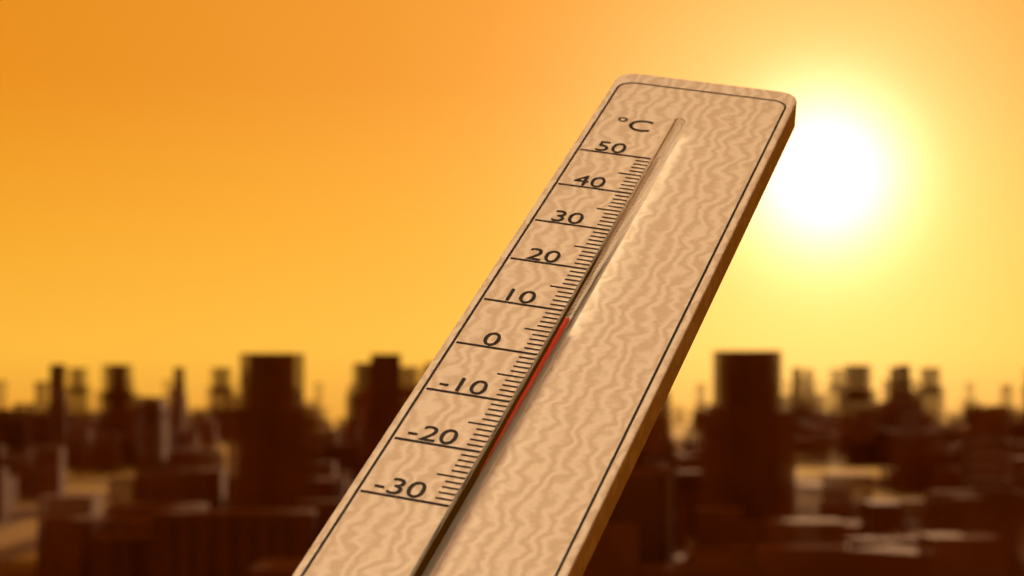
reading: 5 °C
